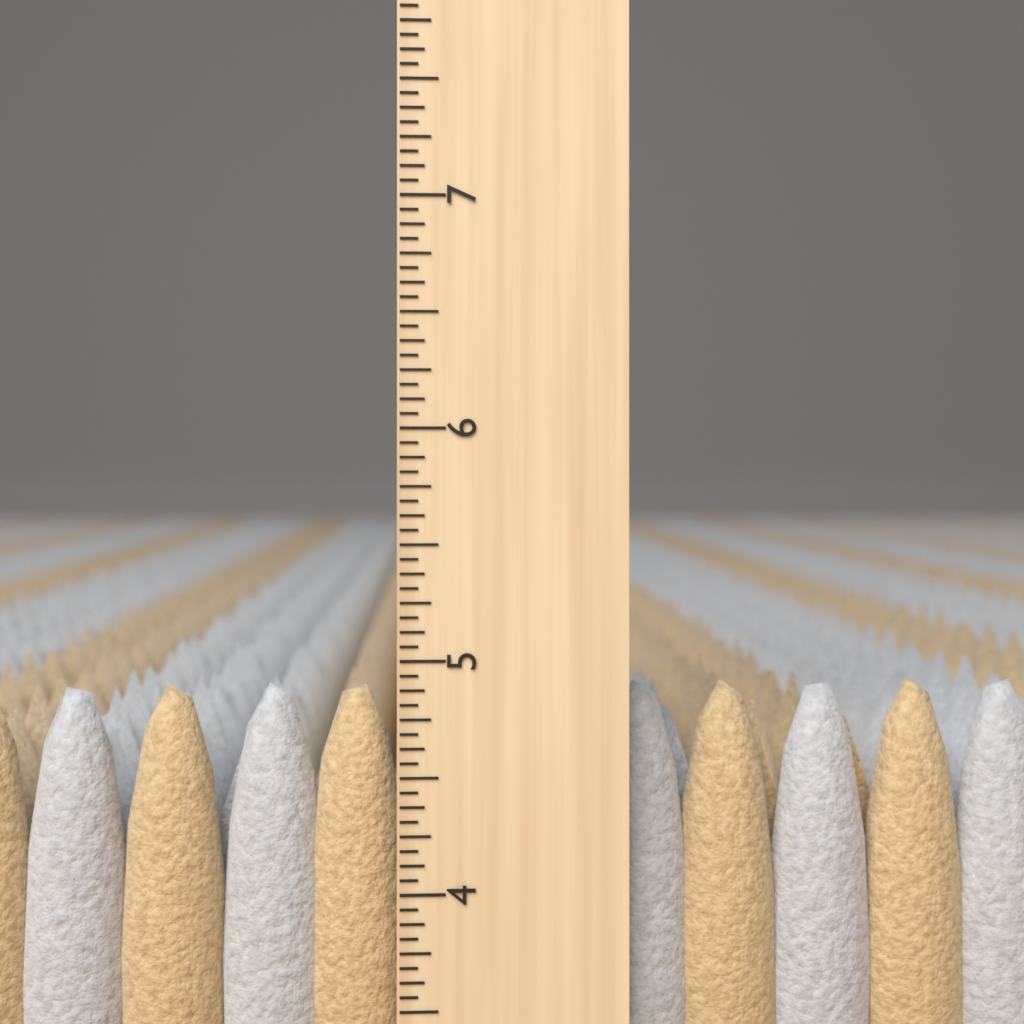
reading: 4.8750 inch
